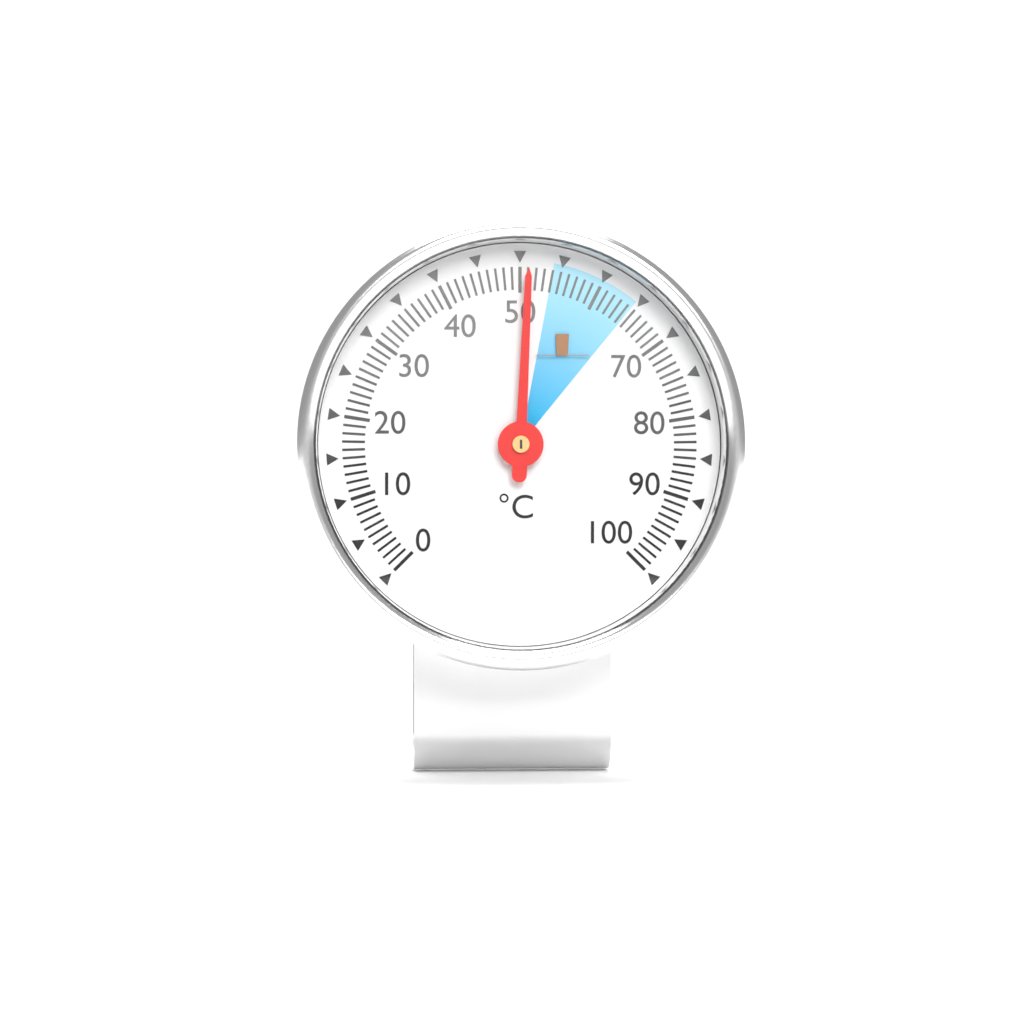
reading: 51 °C
